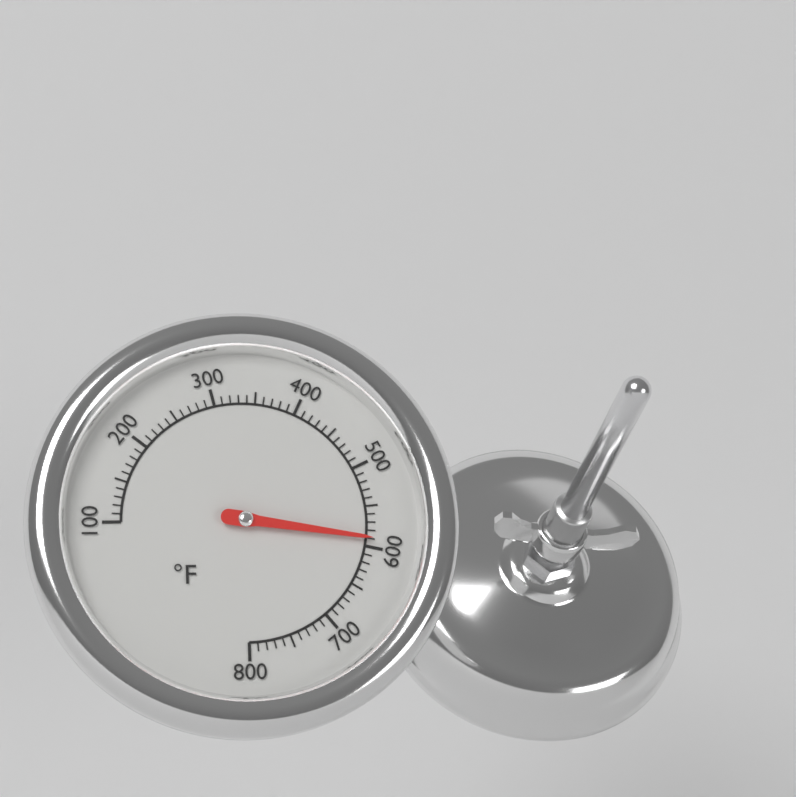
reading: 590 °F
